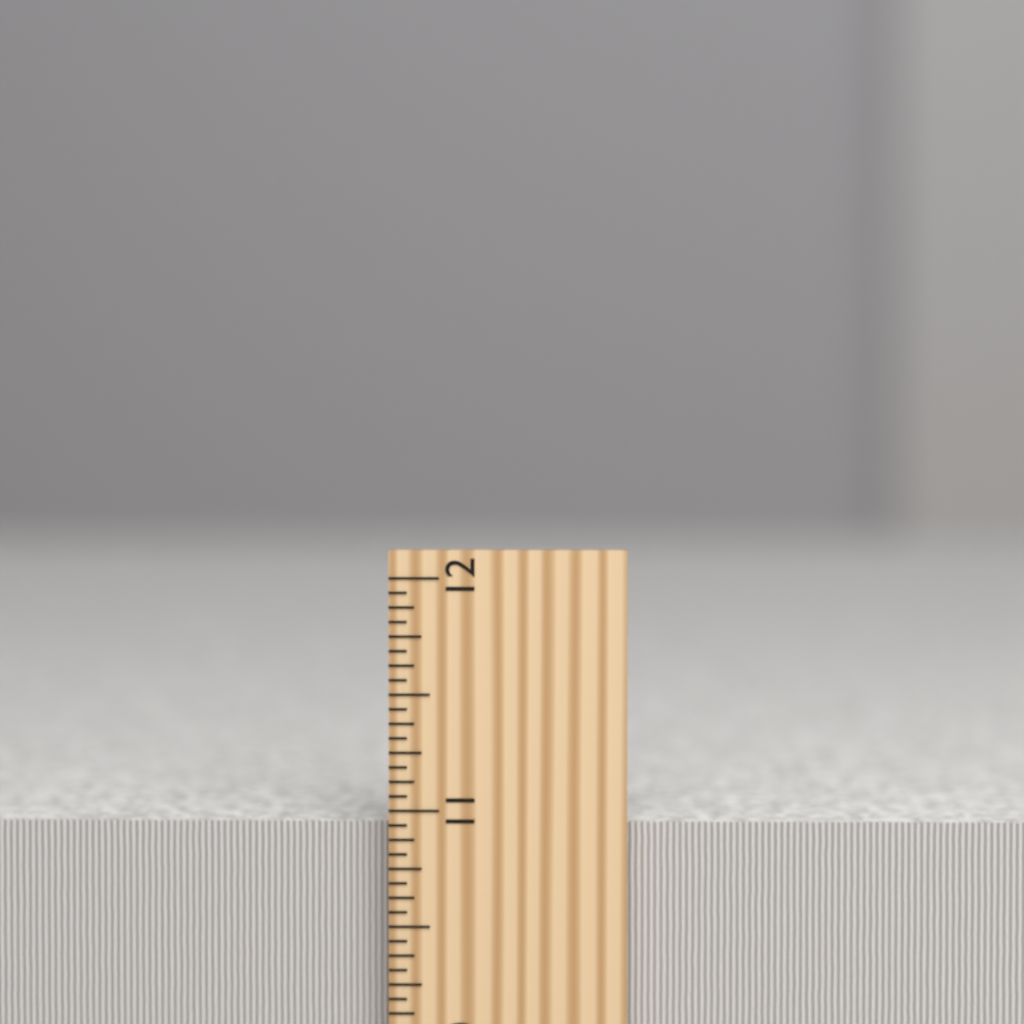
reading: 10.9375 inch
